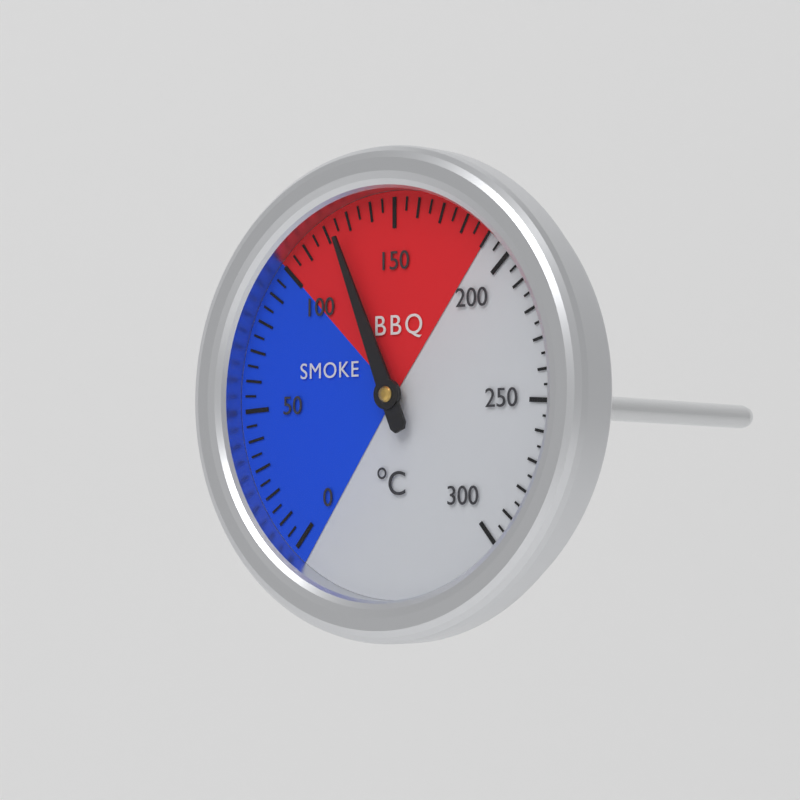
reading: 125 °C
